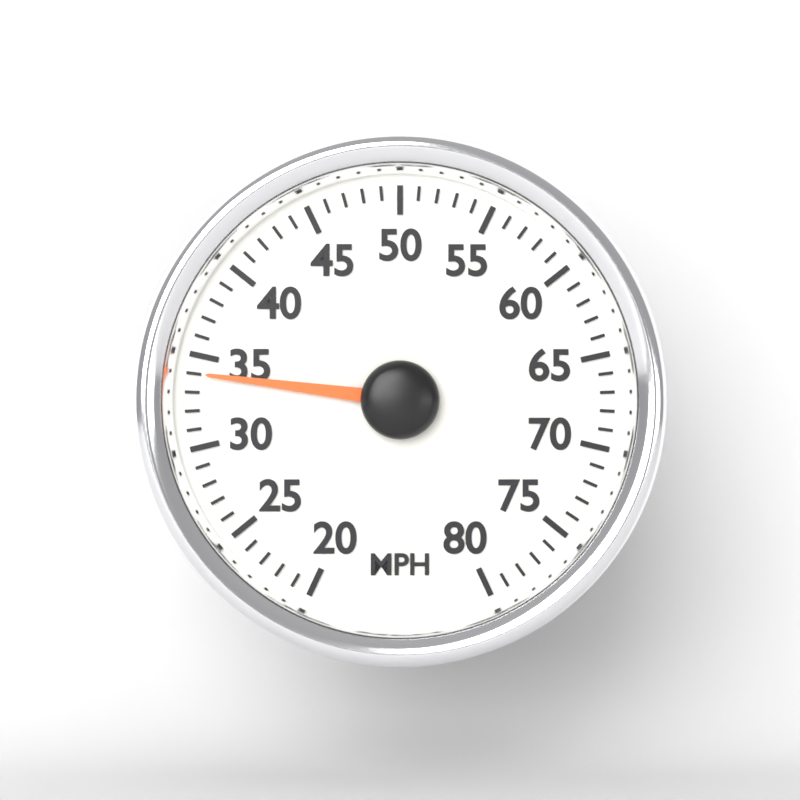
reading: 34 MPH
